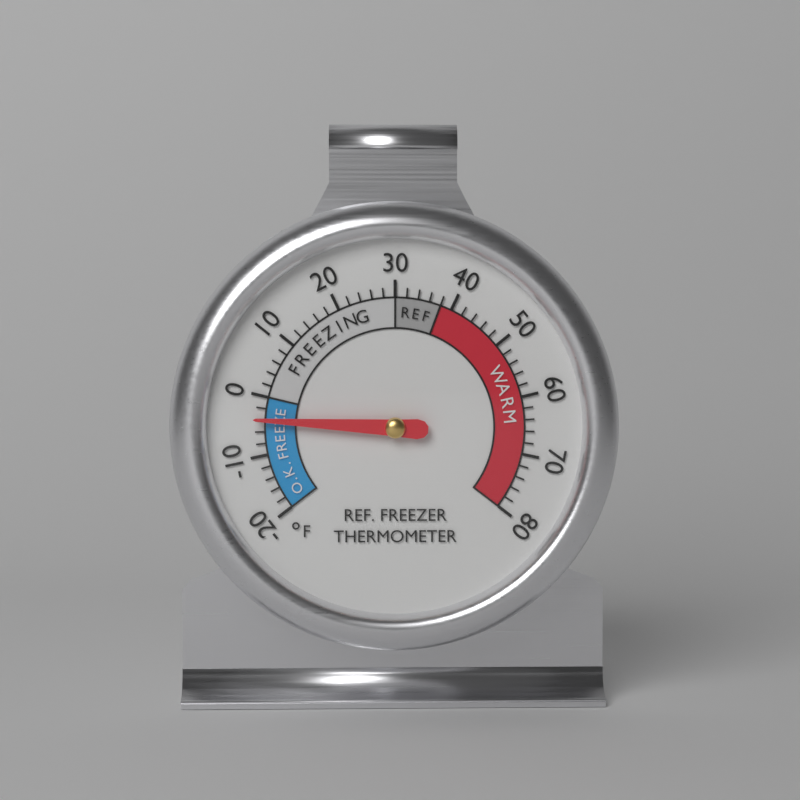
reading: -4 °F
